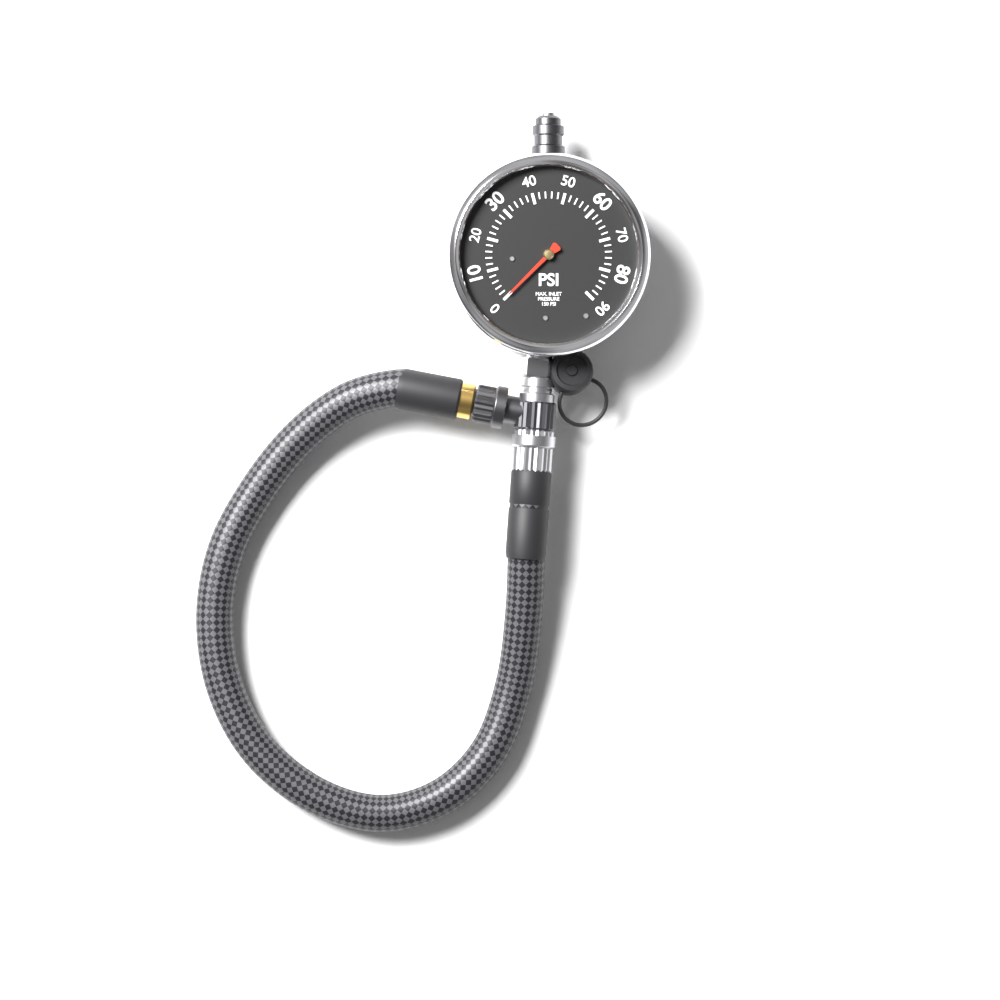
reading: 0 psi
